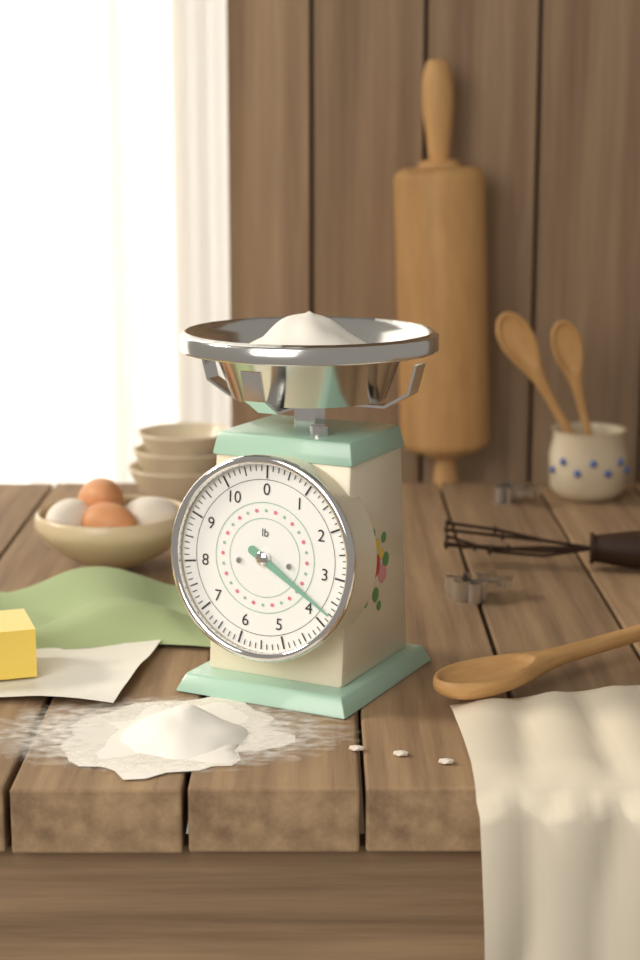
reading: 3.750 lb
